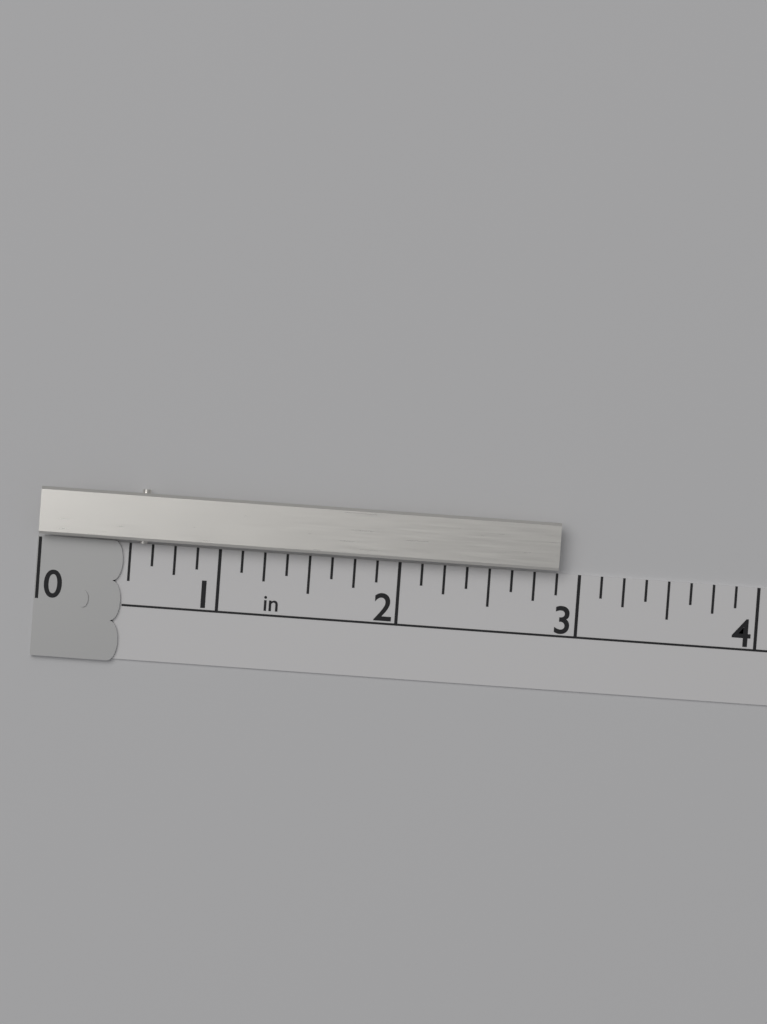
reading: 2.875 in
